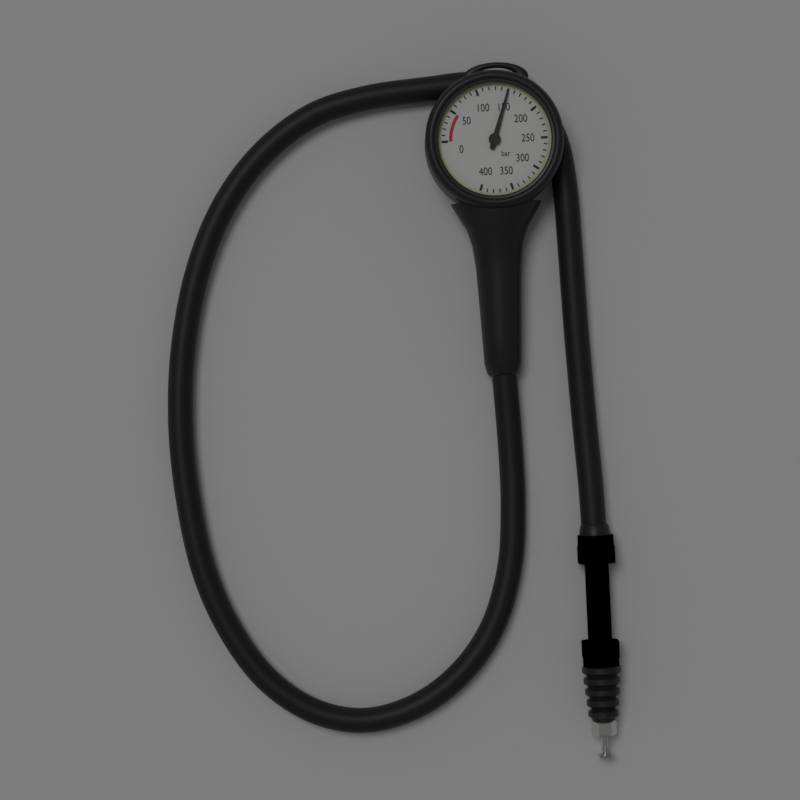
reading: 150 bar
